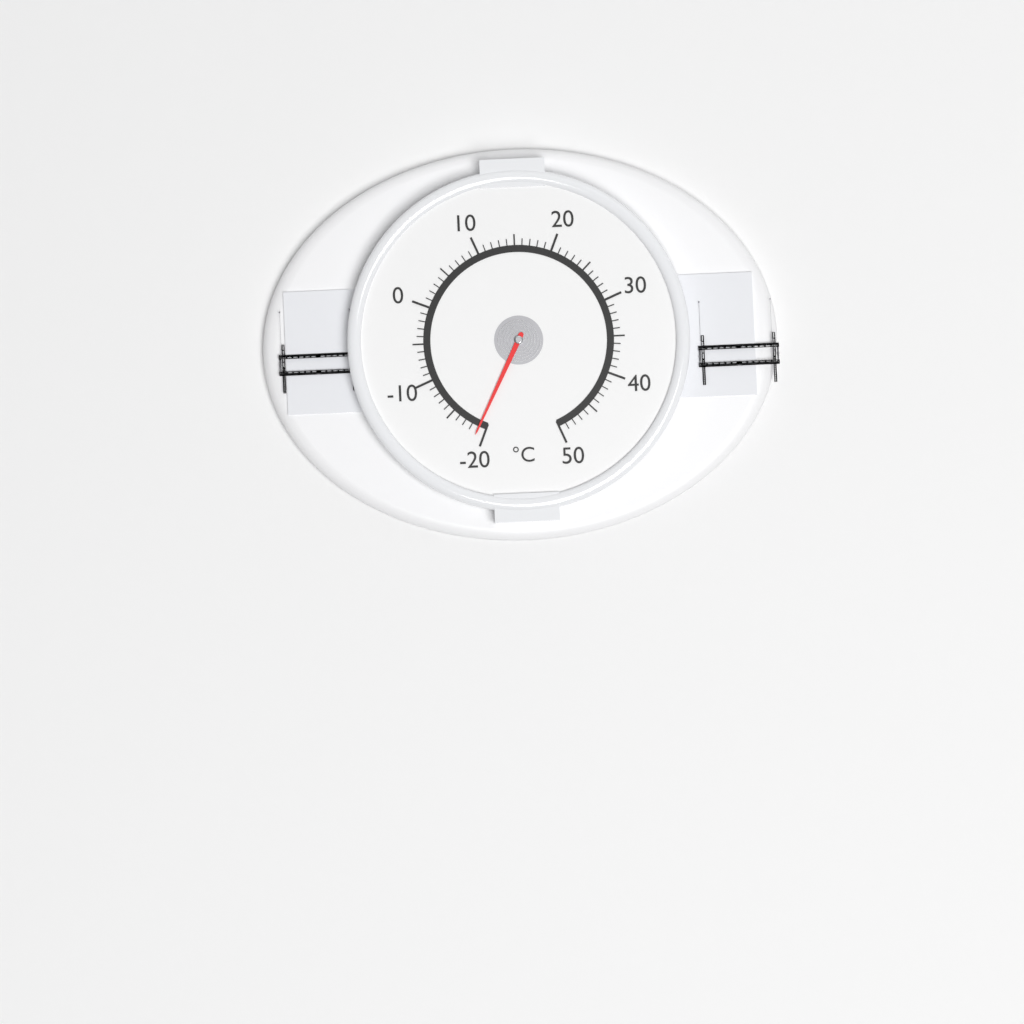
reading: -19 °C
